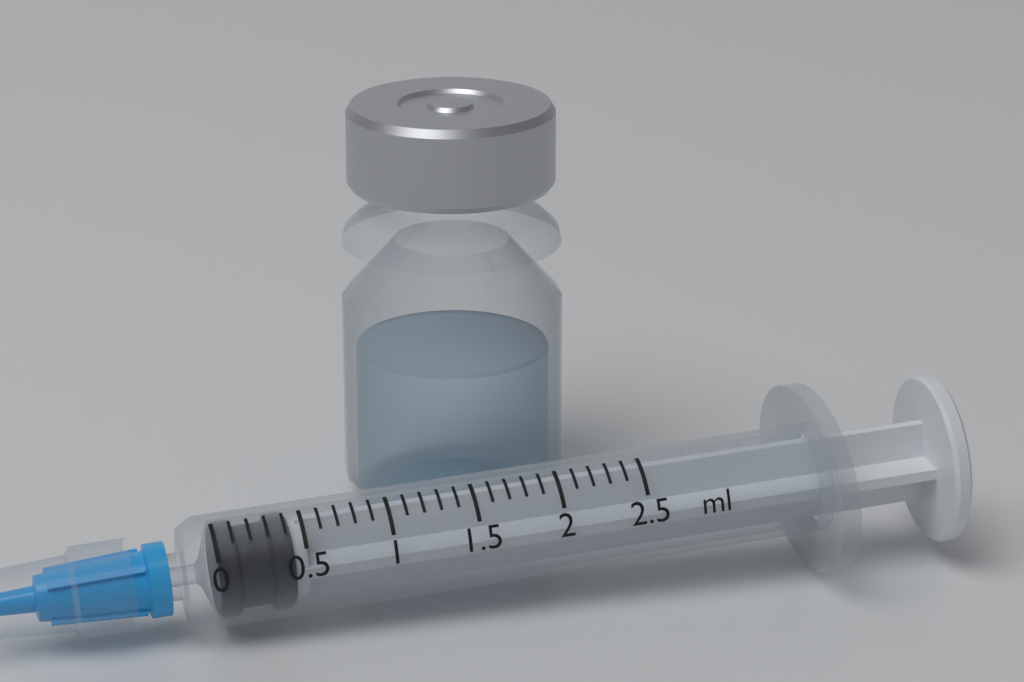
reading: 0.0 ml
